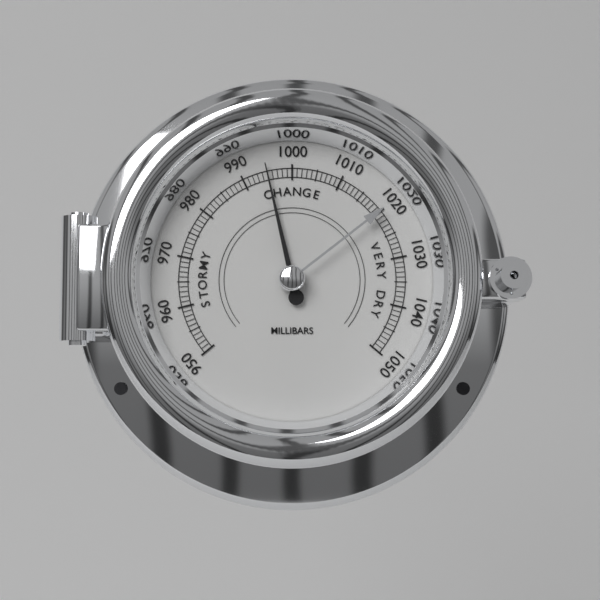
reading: 995 mbar
